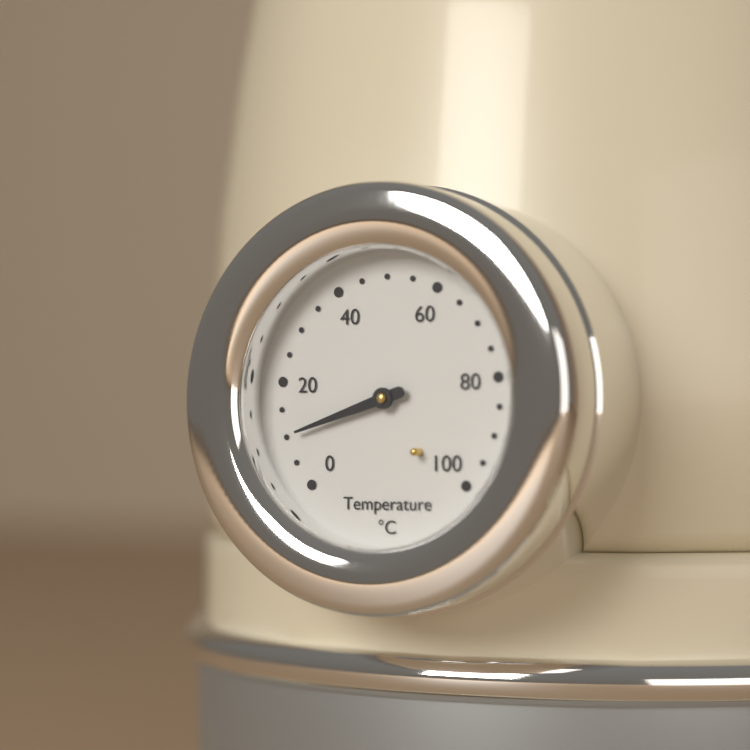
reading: 10 °C
